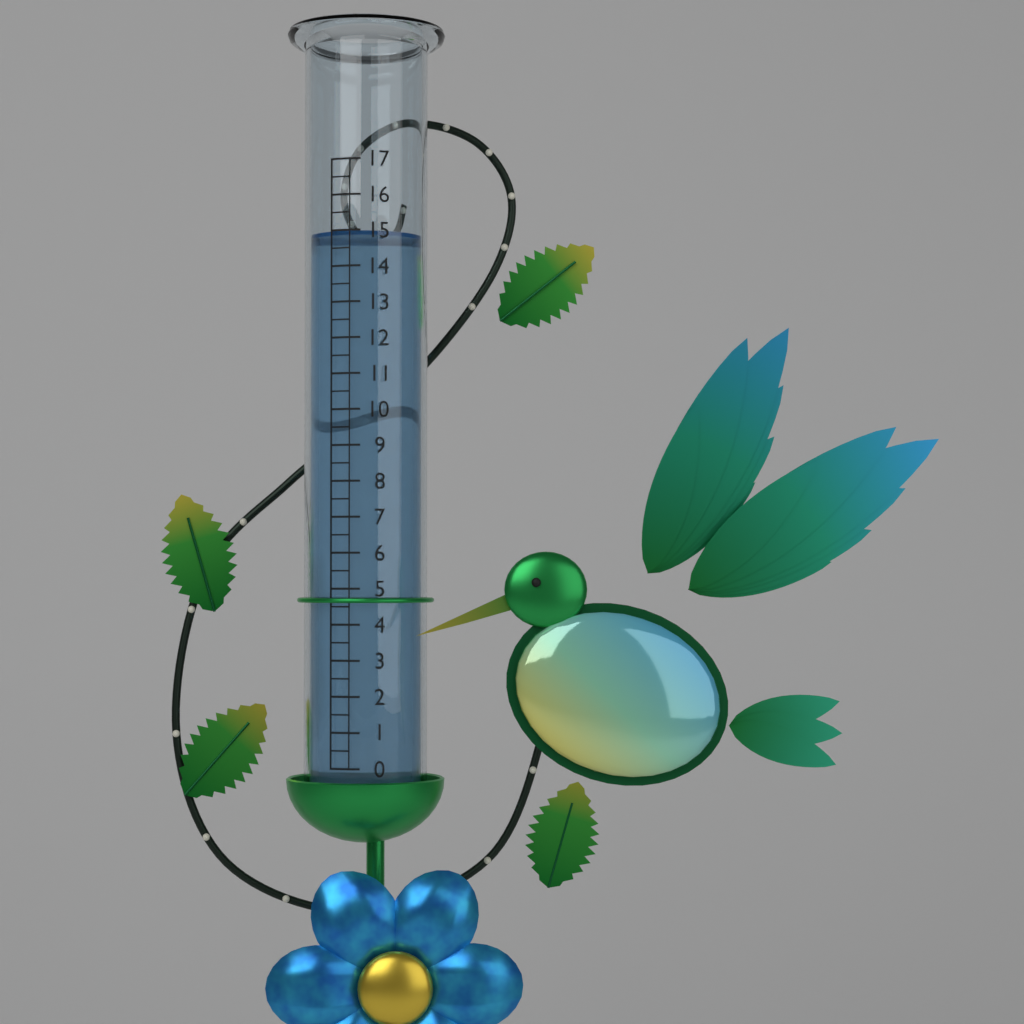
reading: 15.0 (no unit)
